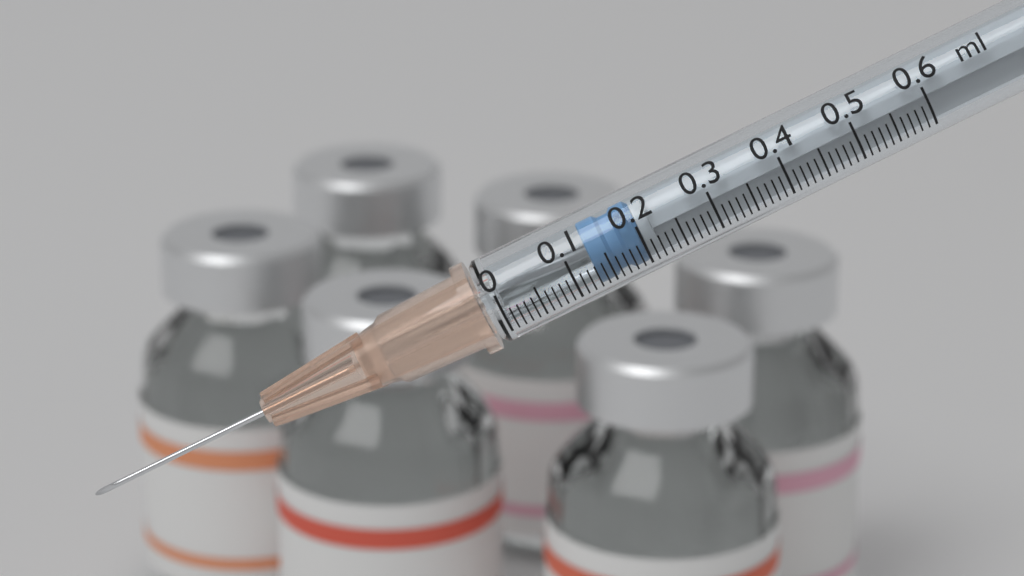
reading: 0.13 ml
